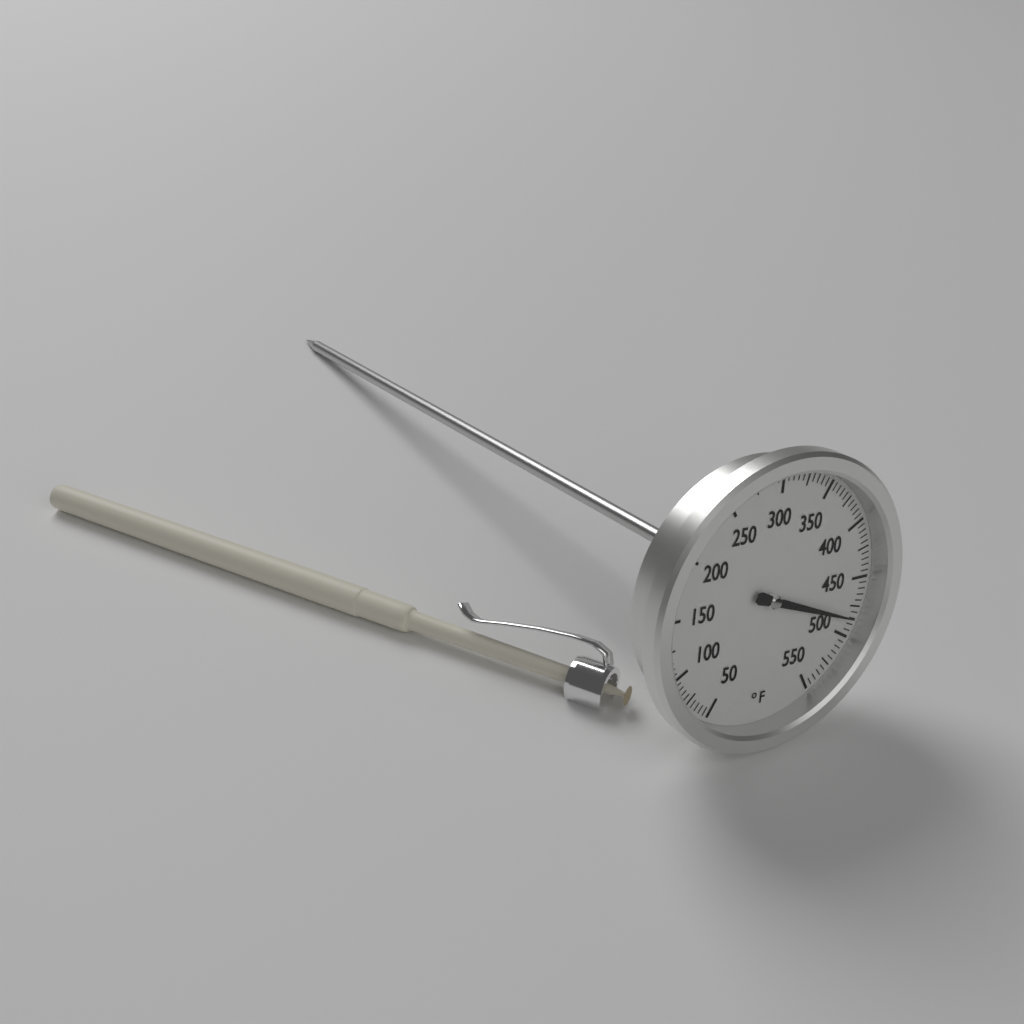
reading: 485 °F
